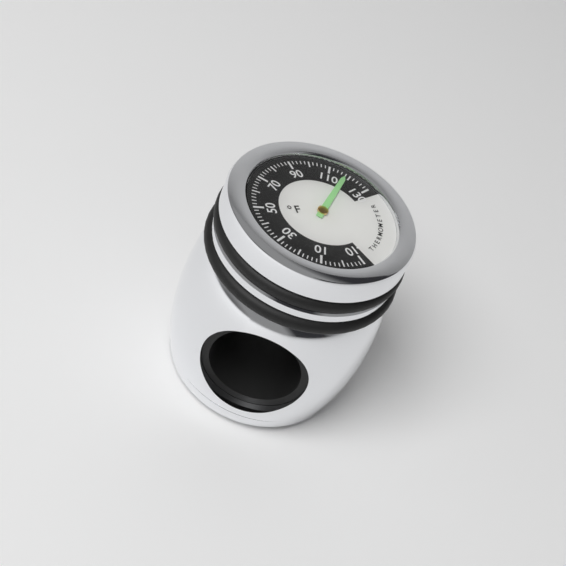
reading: 118 °F
